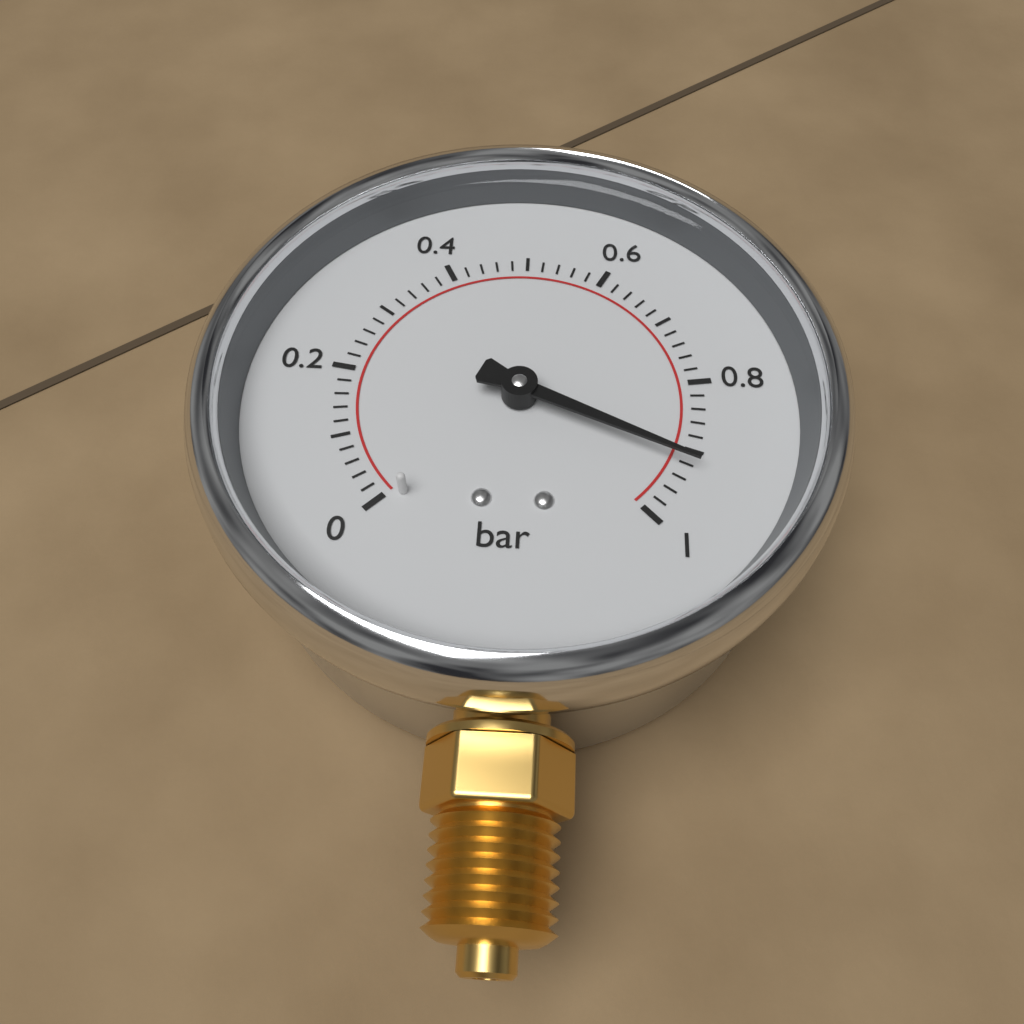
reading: 0.92 bar
